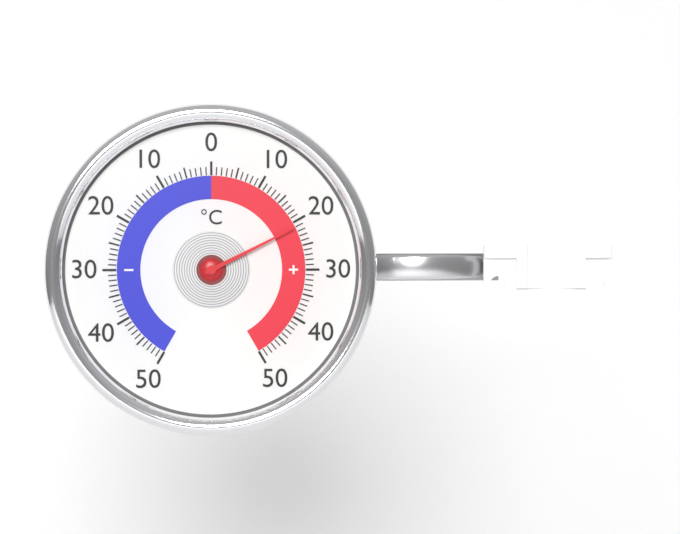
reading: 21 °C
